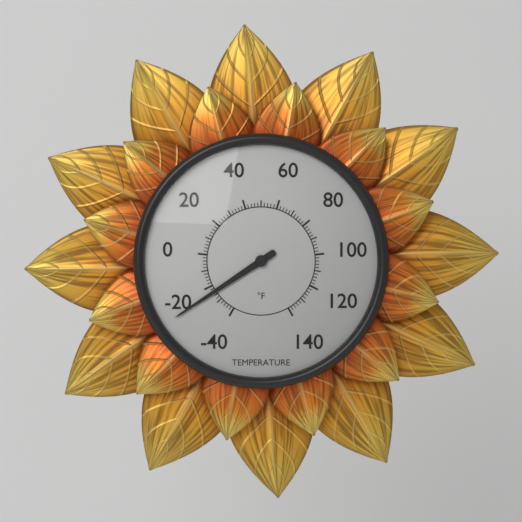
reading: -24 °F
